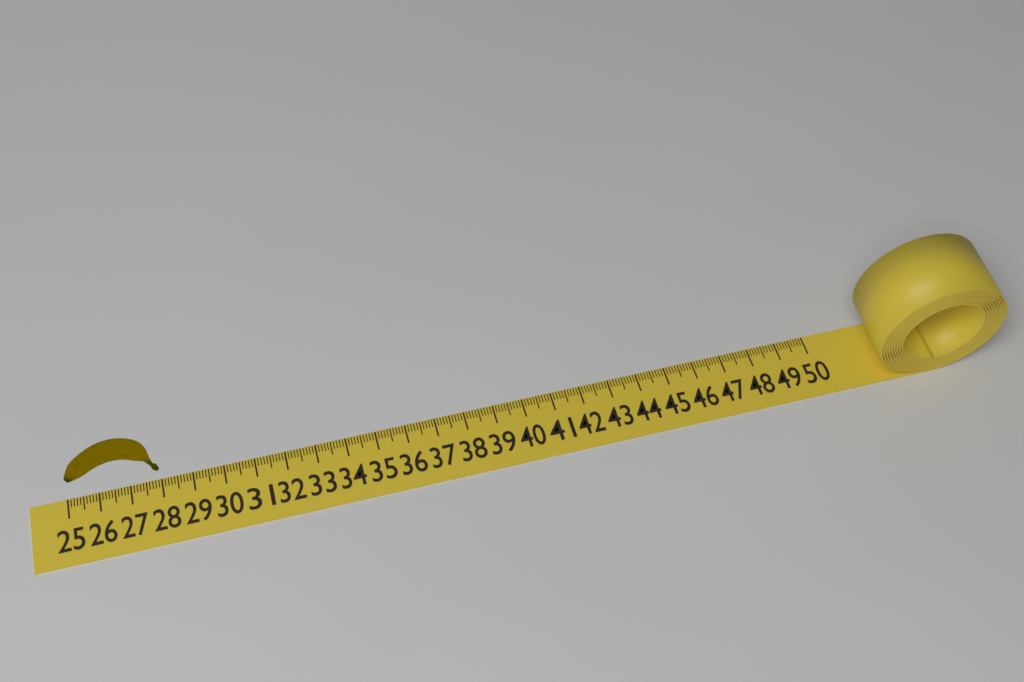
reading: 28.0 (no unit)
